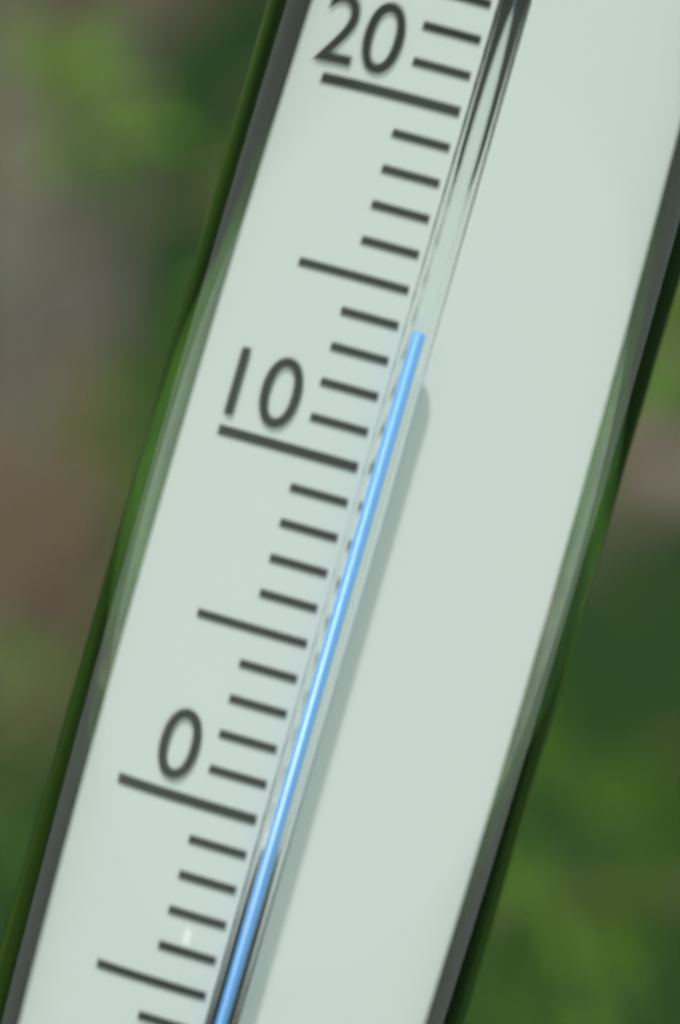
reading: 14 °C
